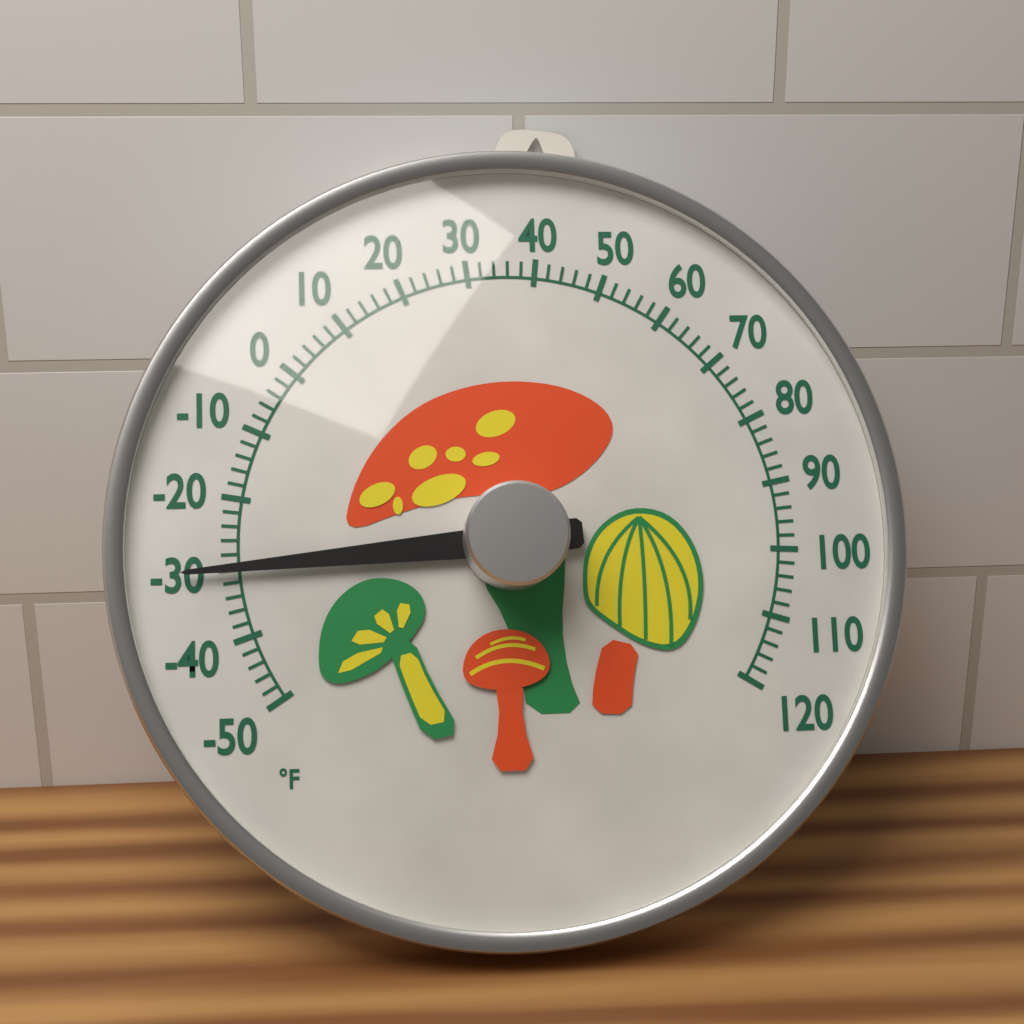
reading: -30 °F
